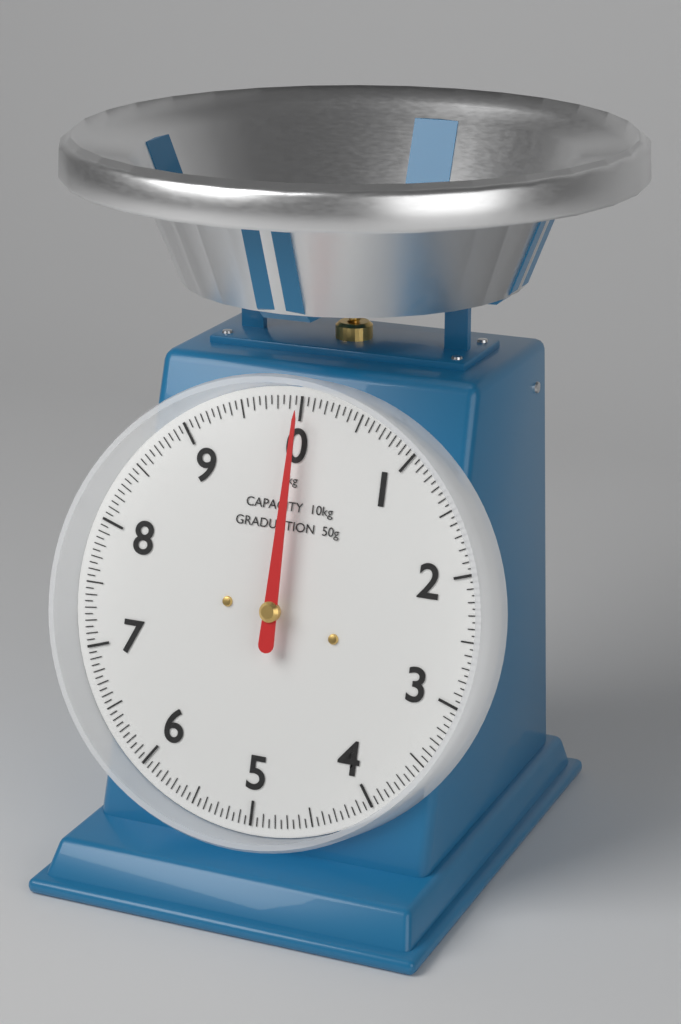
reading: 0.00 kg
